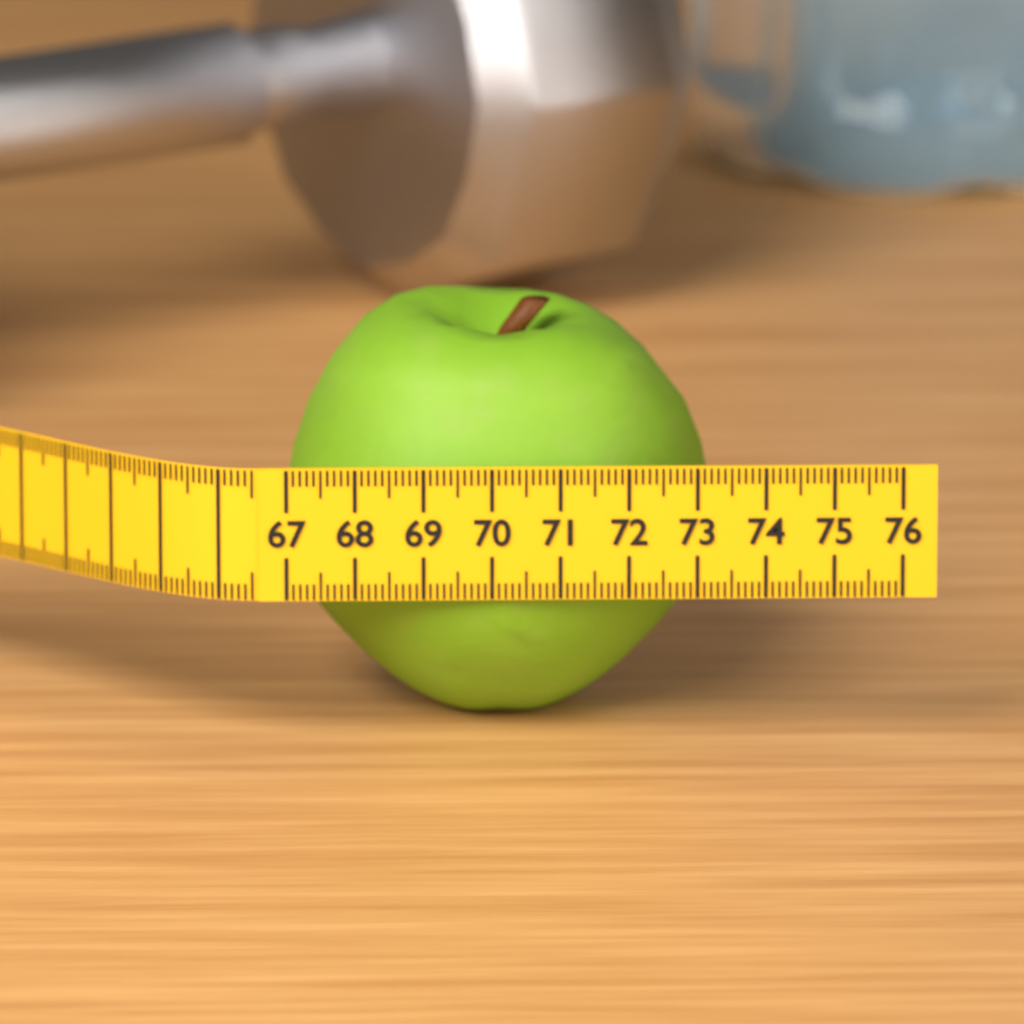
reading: 73.3 (no unit)
